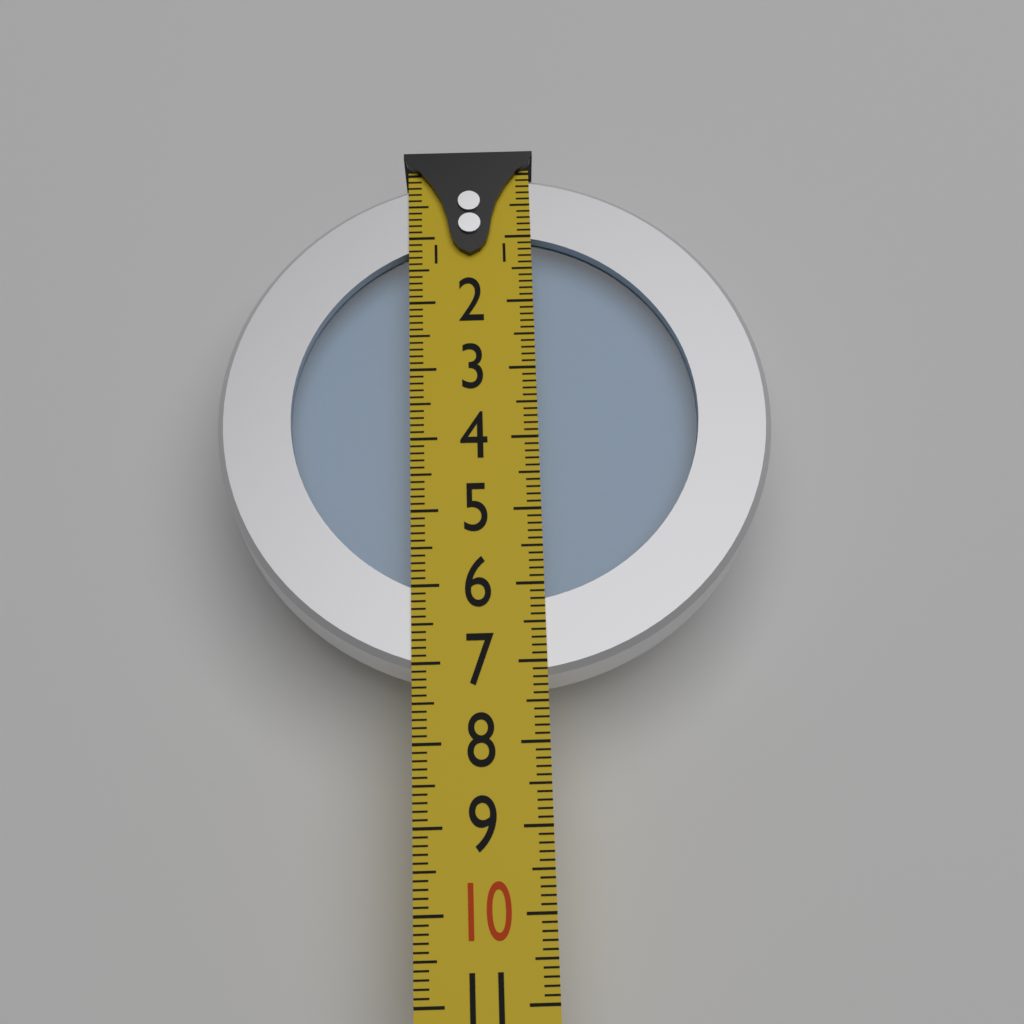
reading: 7.2 (no unit)
